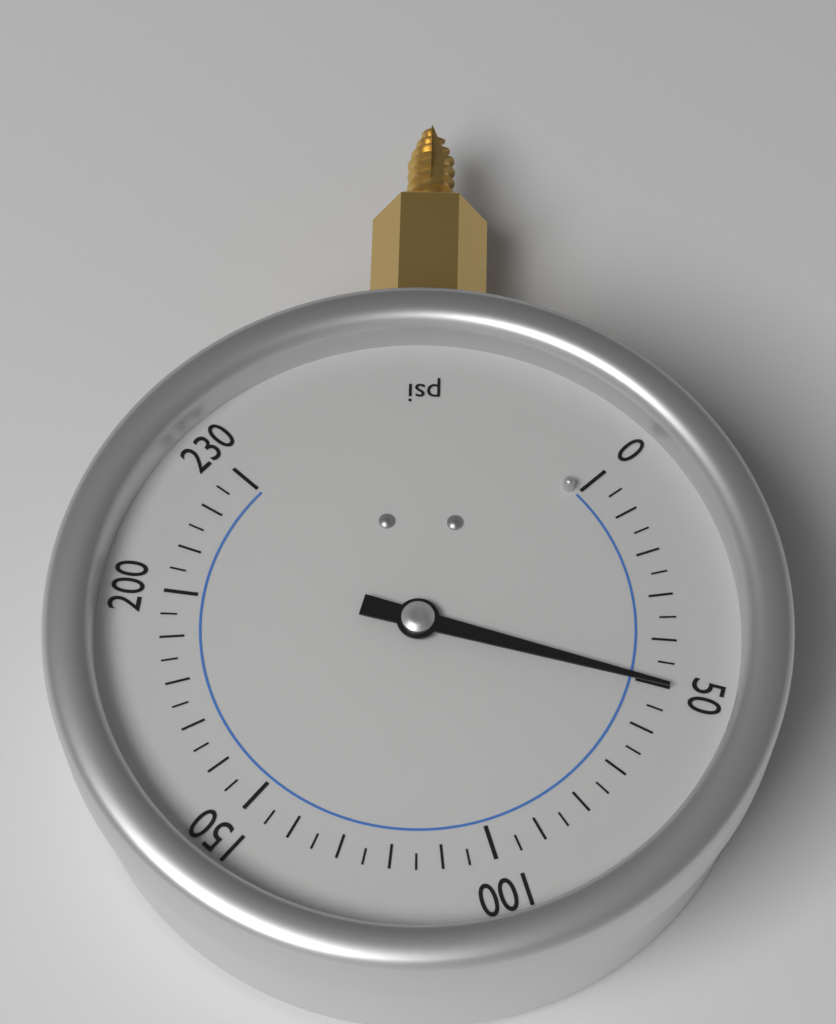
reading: 50 psi
